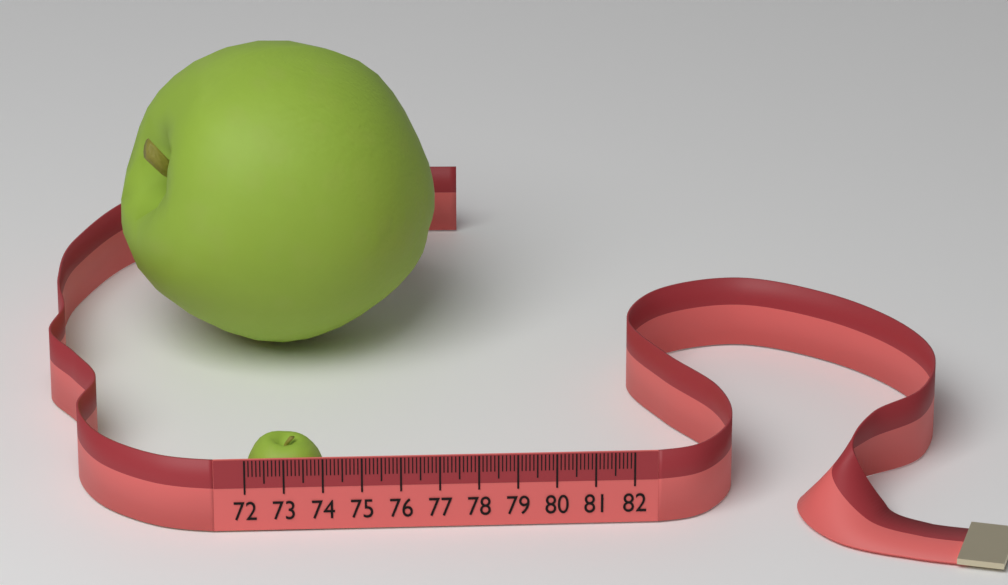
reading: 74.1 (no unit)
